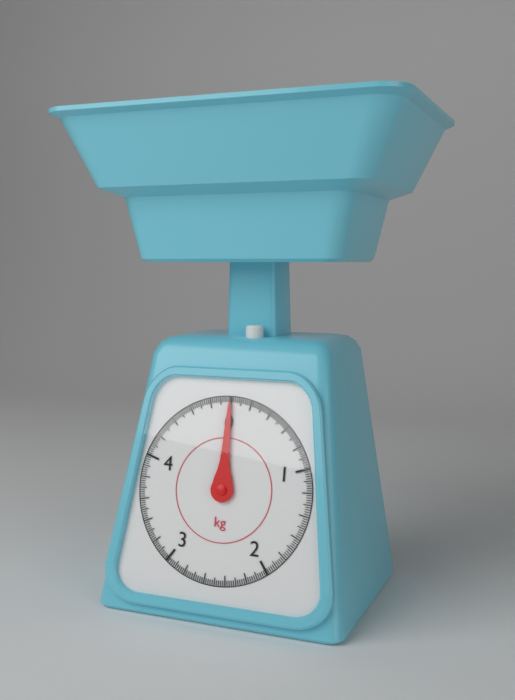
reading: 0.00 kg
